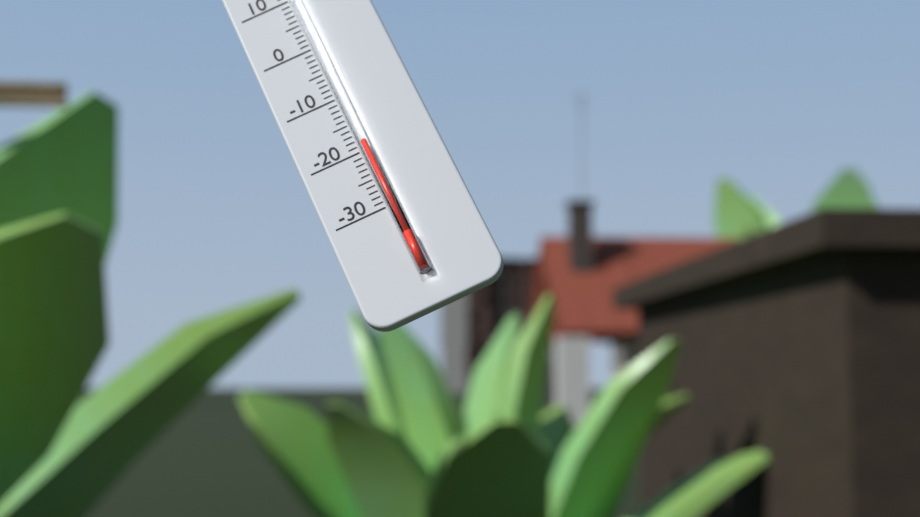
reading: -19 °C
